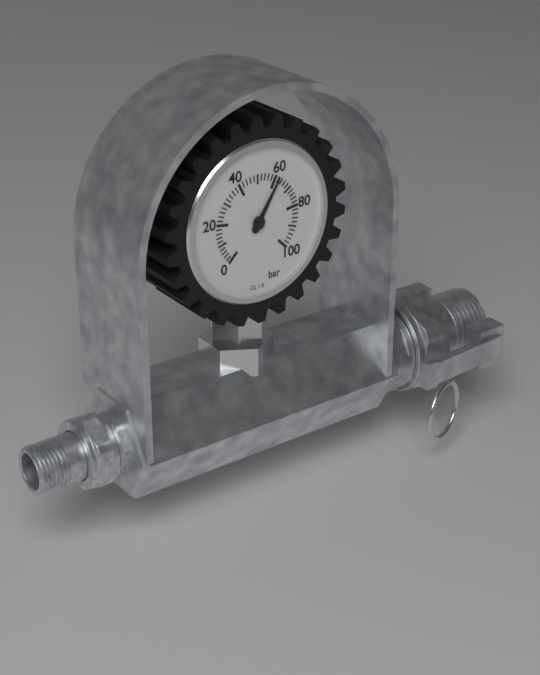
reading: 62 bar
